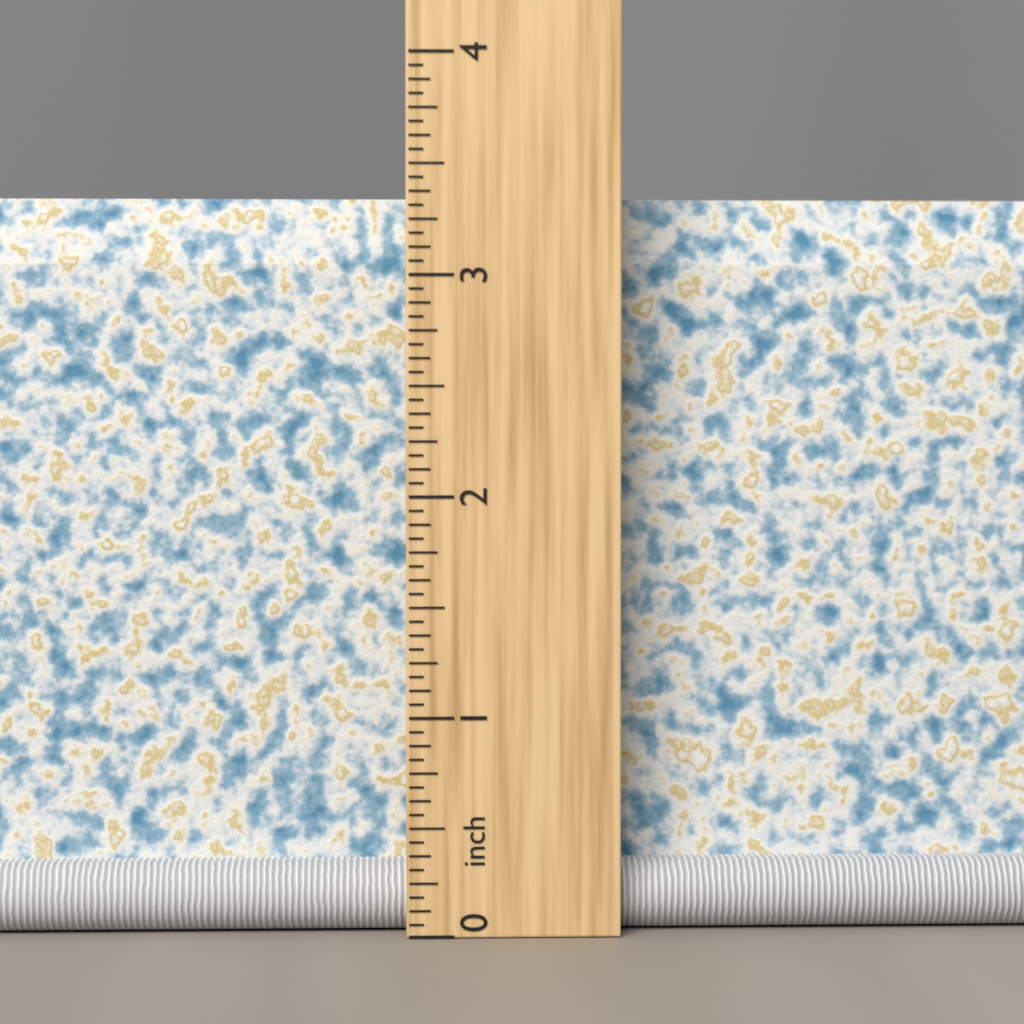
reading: 3.3750 inch
